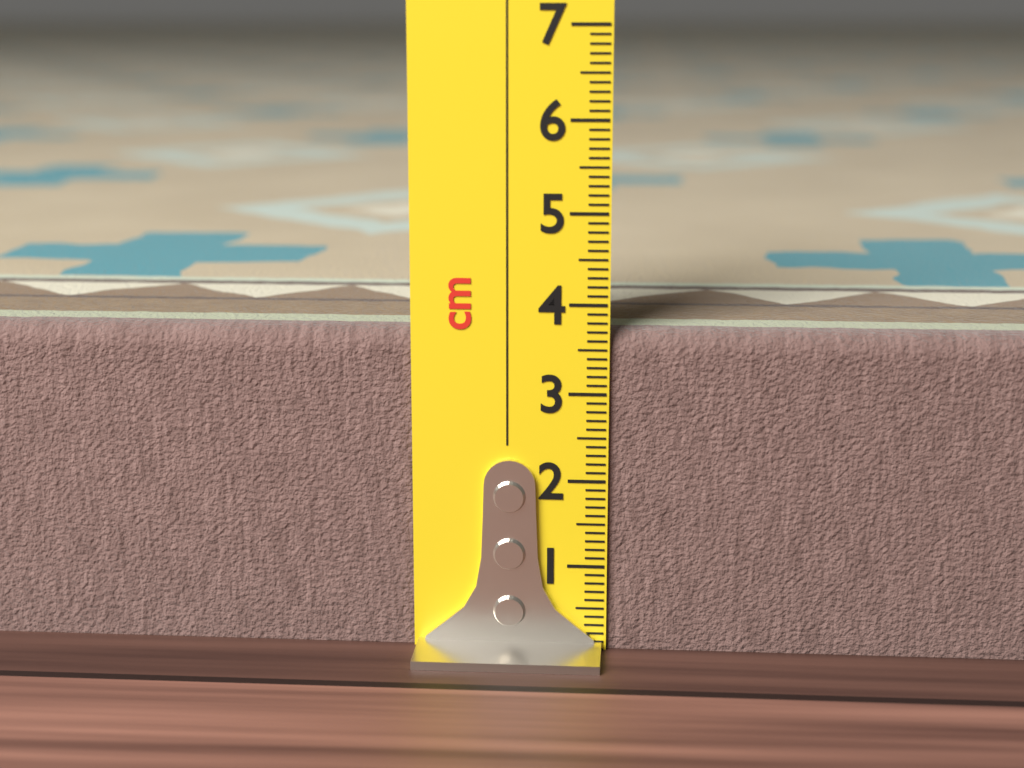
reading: 3.7 cm
